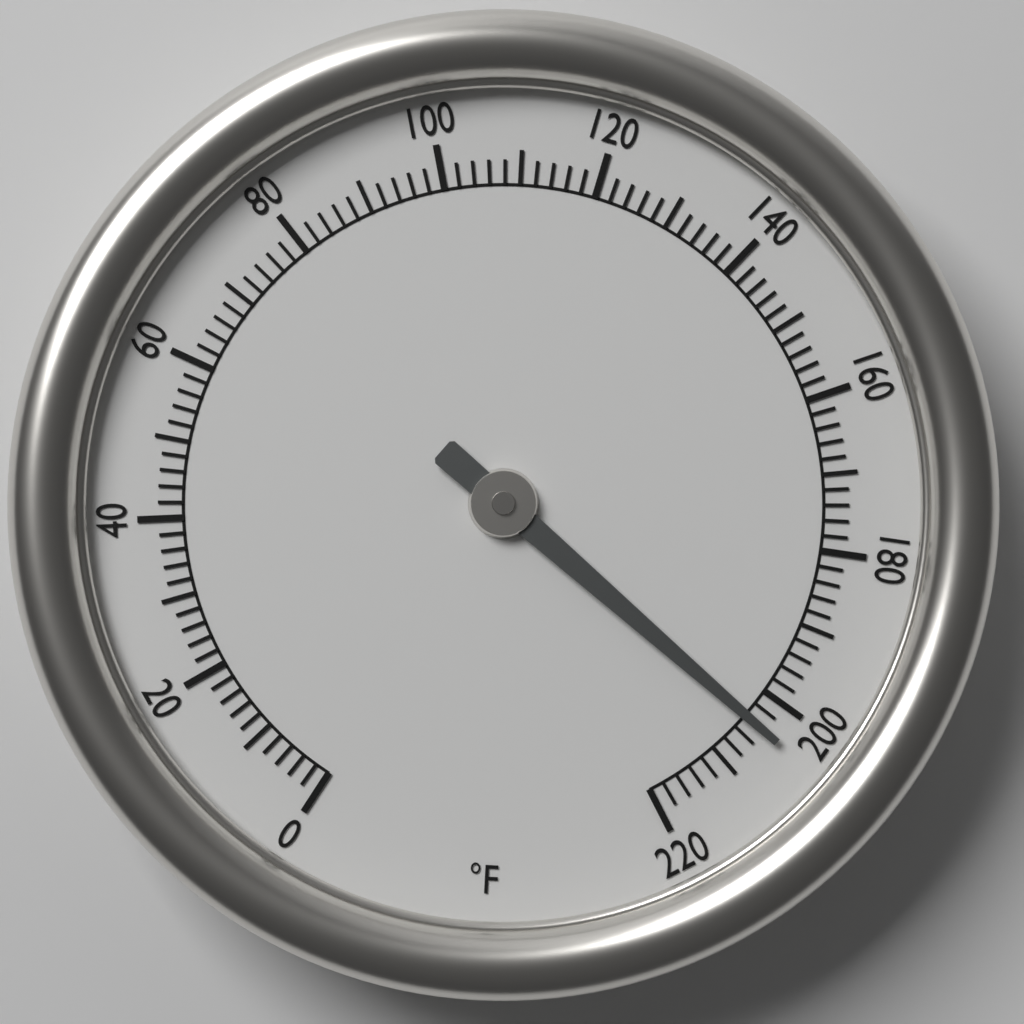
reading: 204 °F
